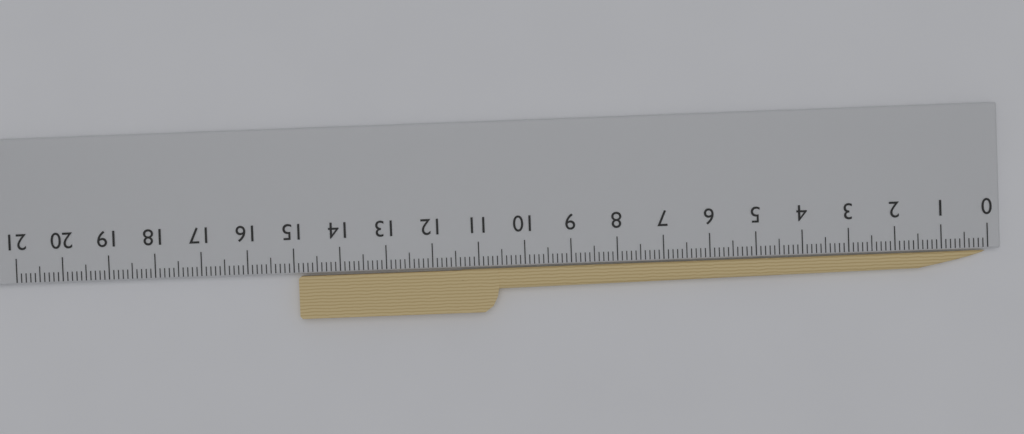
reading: 14.9 cm
